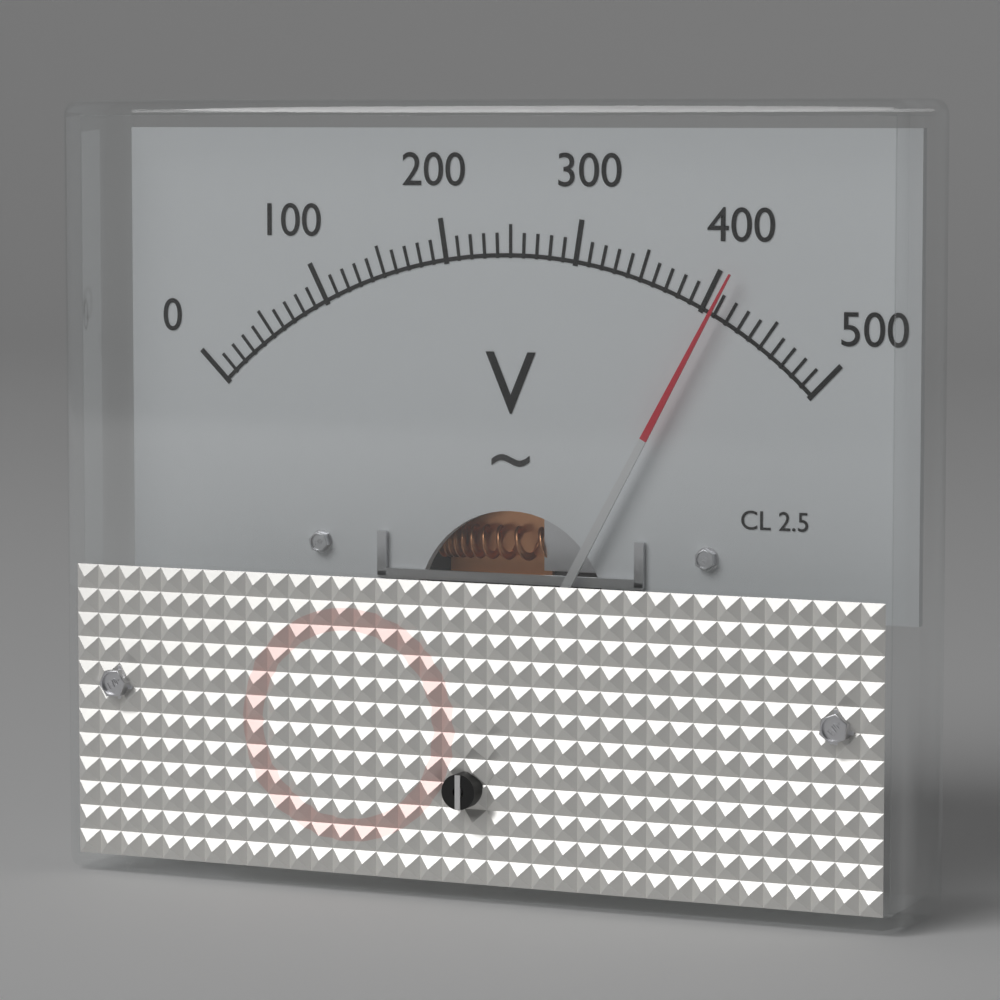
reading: 410 V
